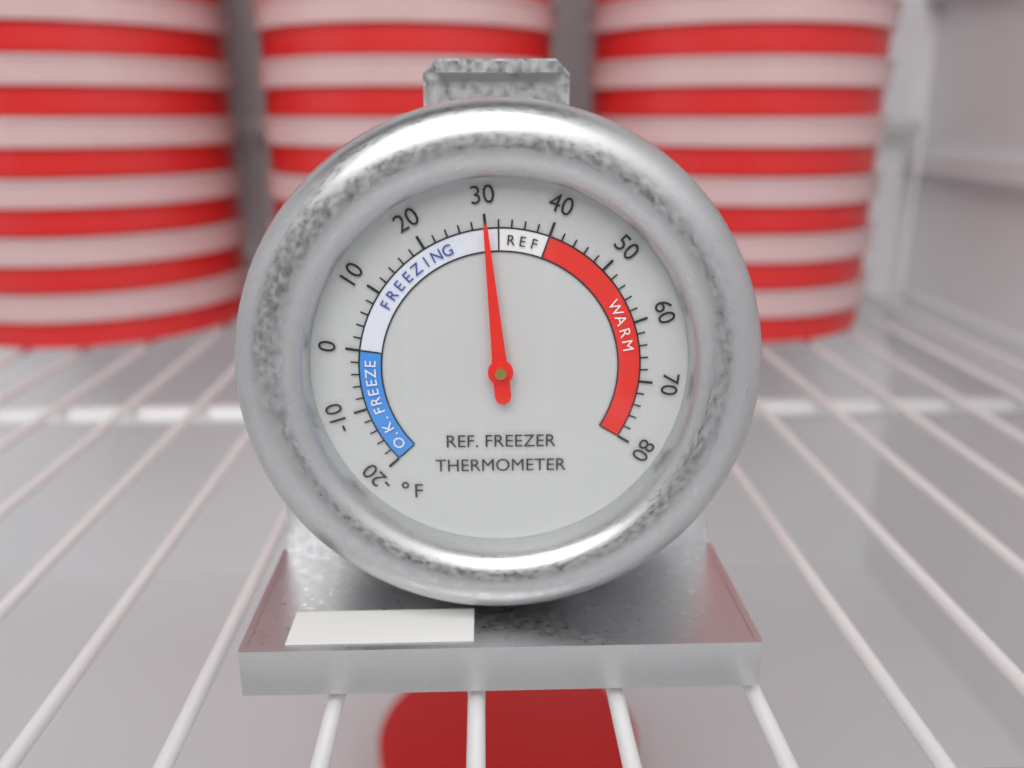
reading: 30 °F
